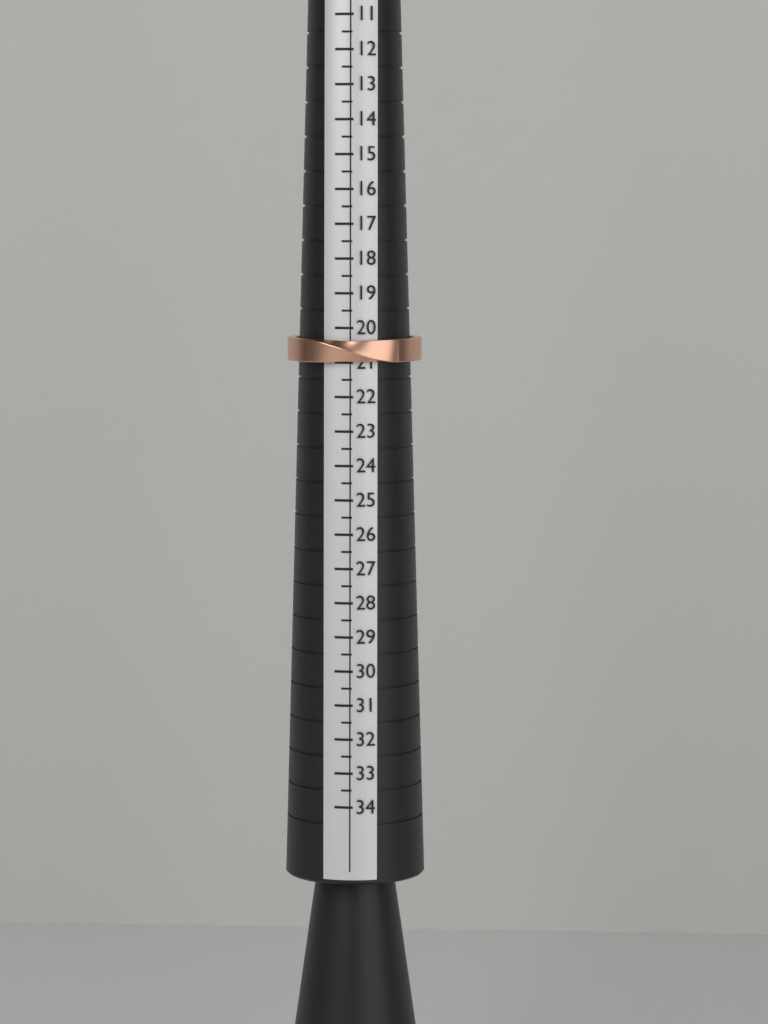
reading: 21.0 (no unit)
